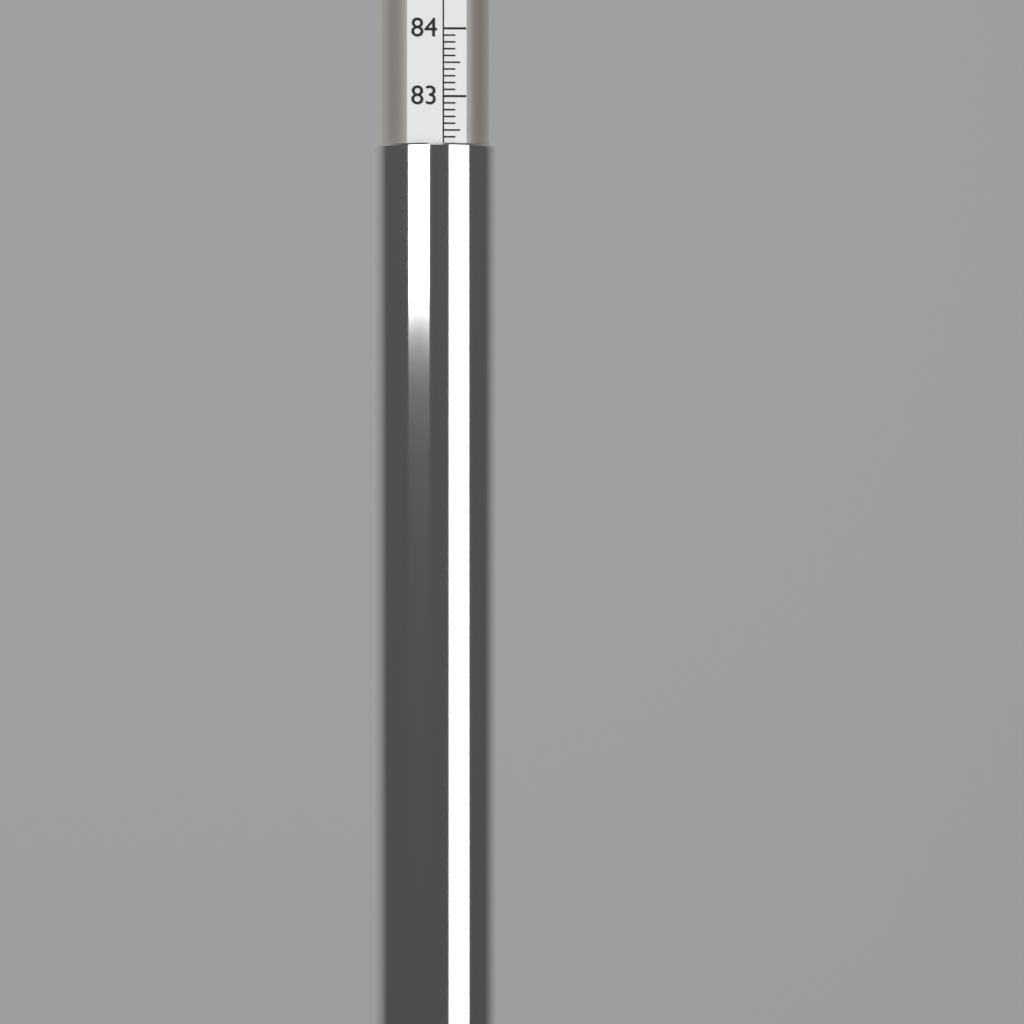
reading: 82.3 (no unit)
